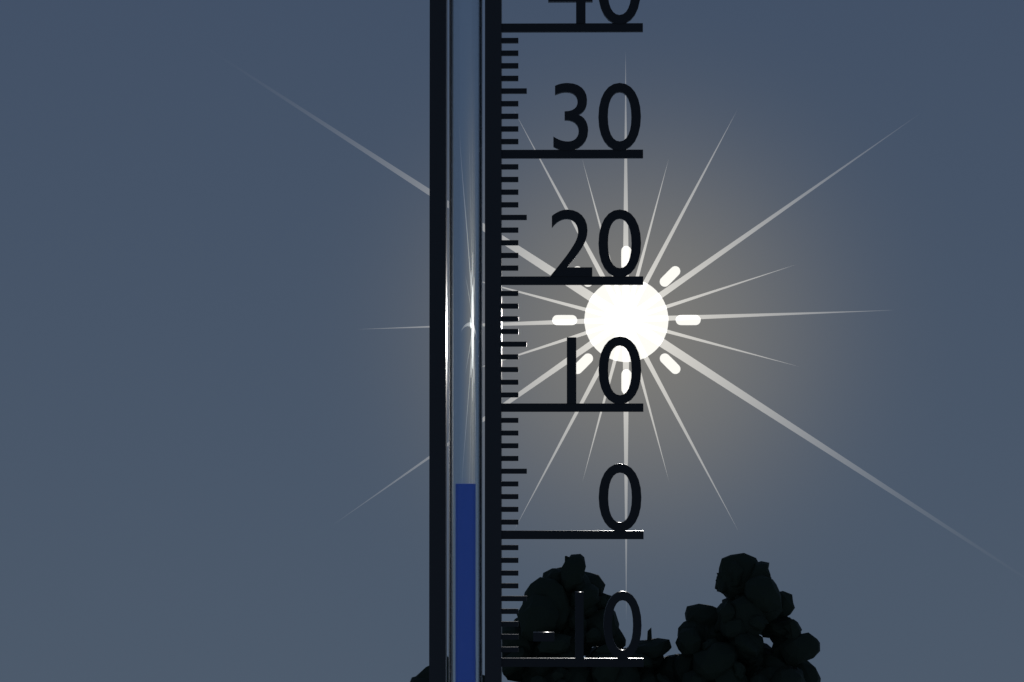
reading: 4 (no unit)
